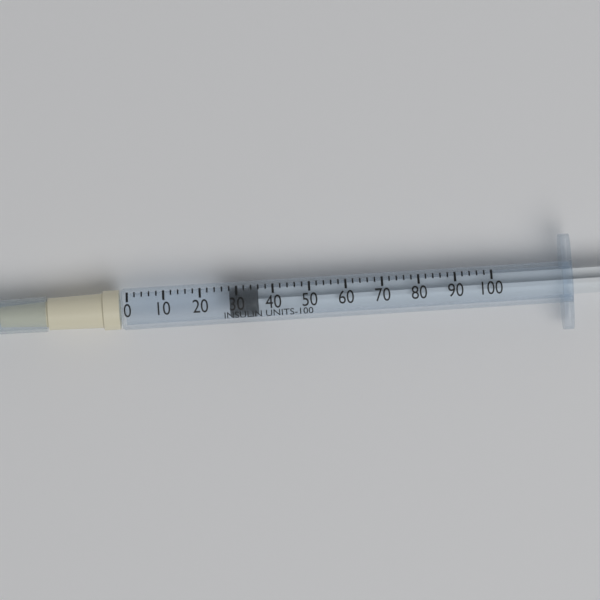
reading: 28 units
